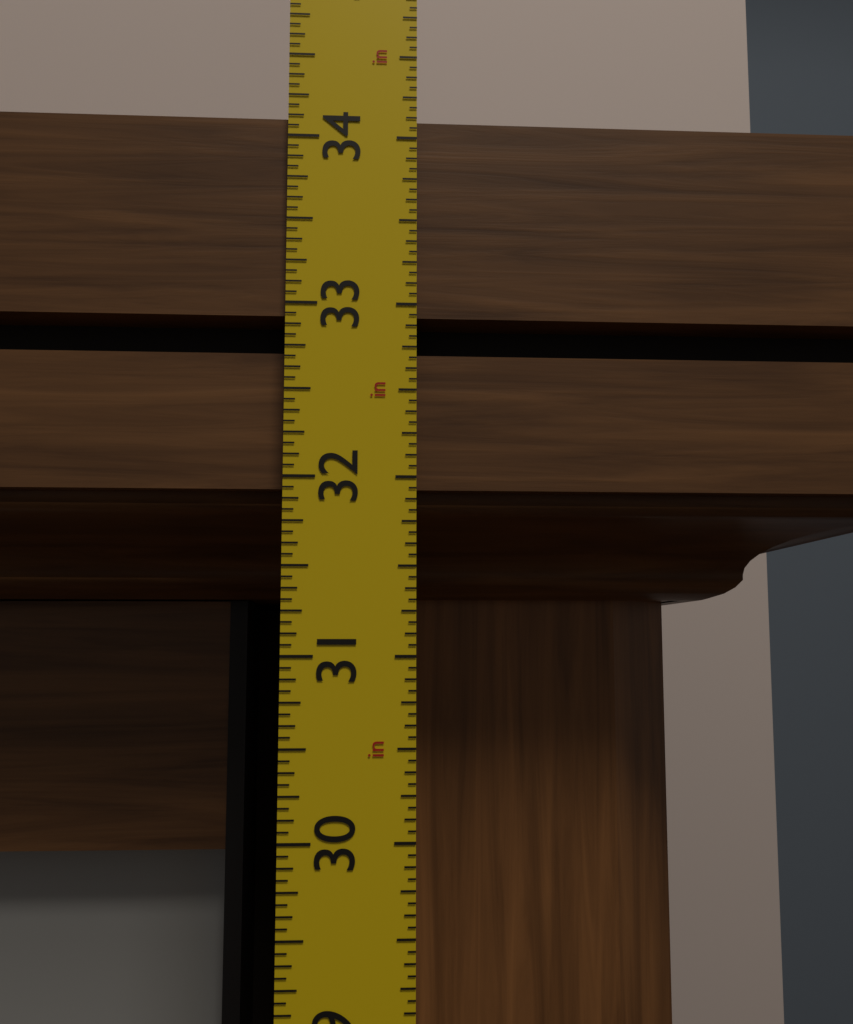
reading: 34.1250 in
